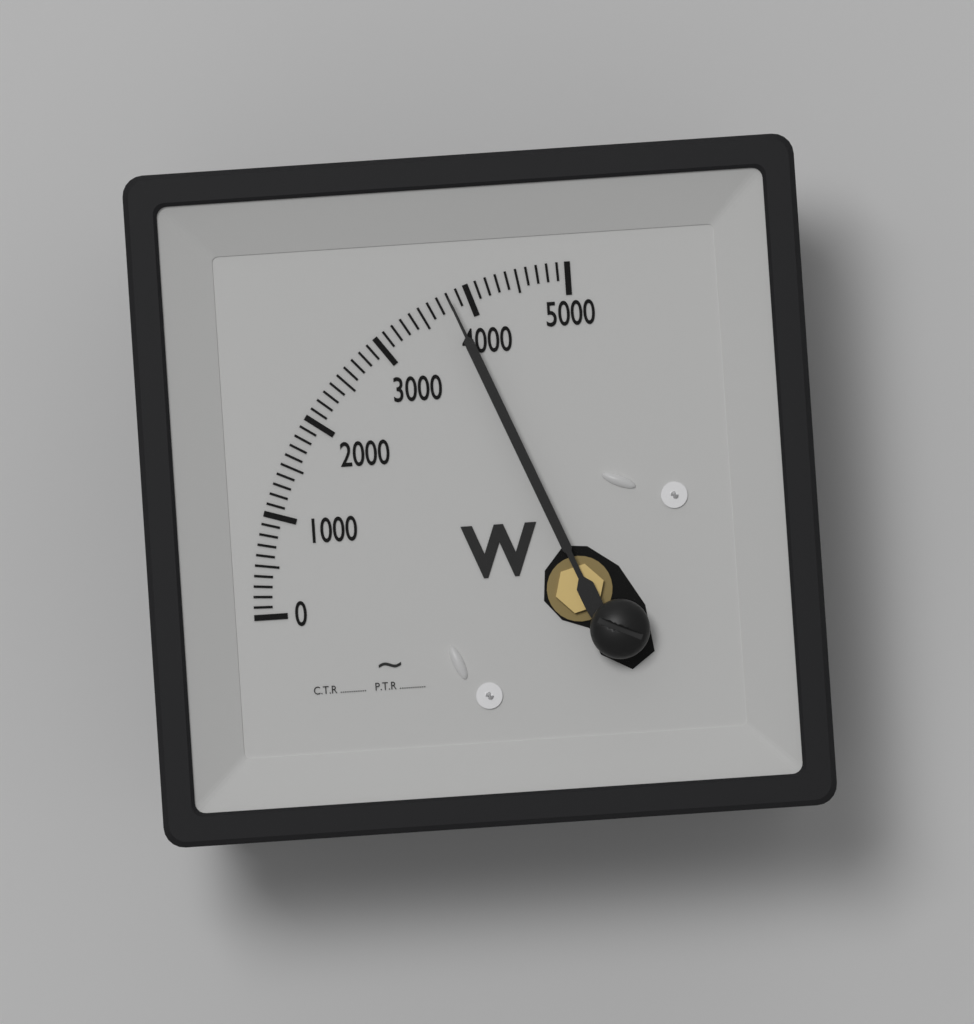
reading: 3800 W
